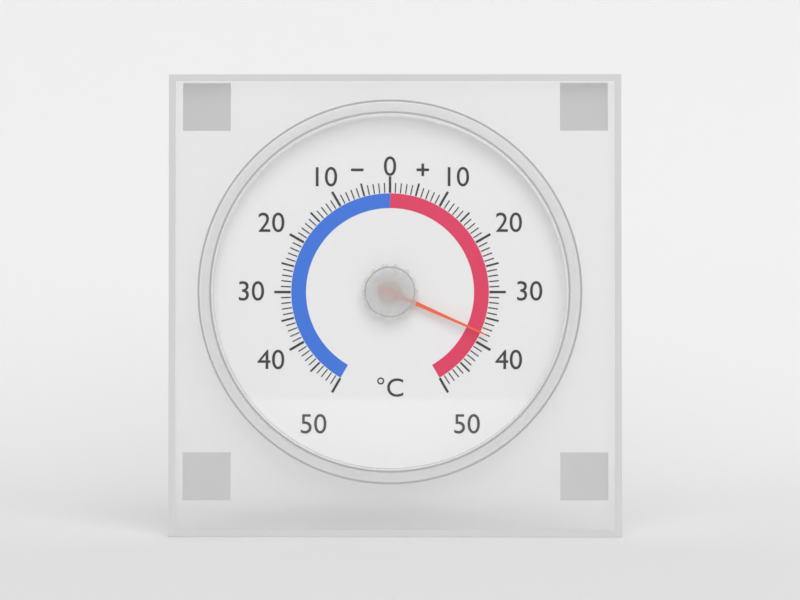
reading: 38 °C
